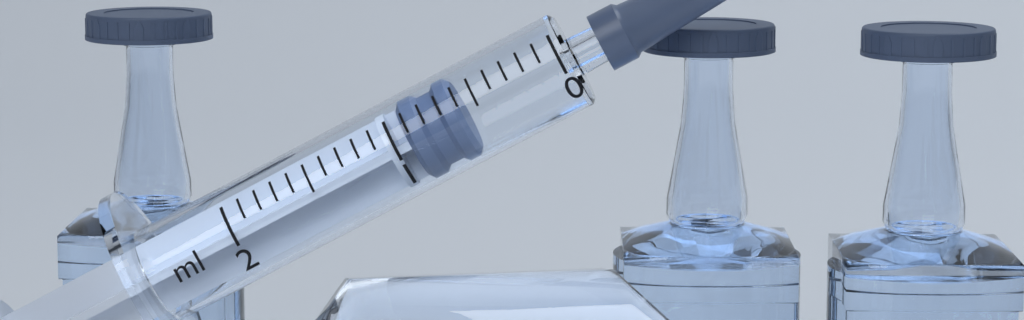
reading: 0.6 ml
